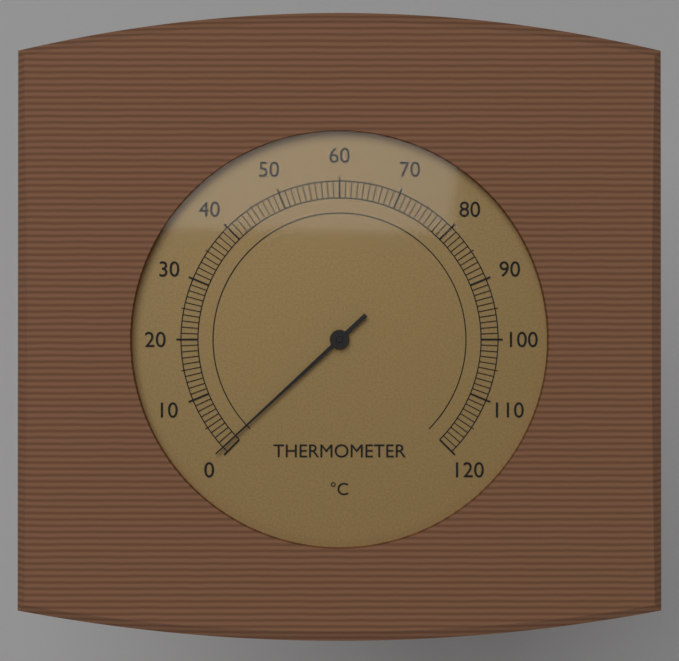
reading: 1 °C
